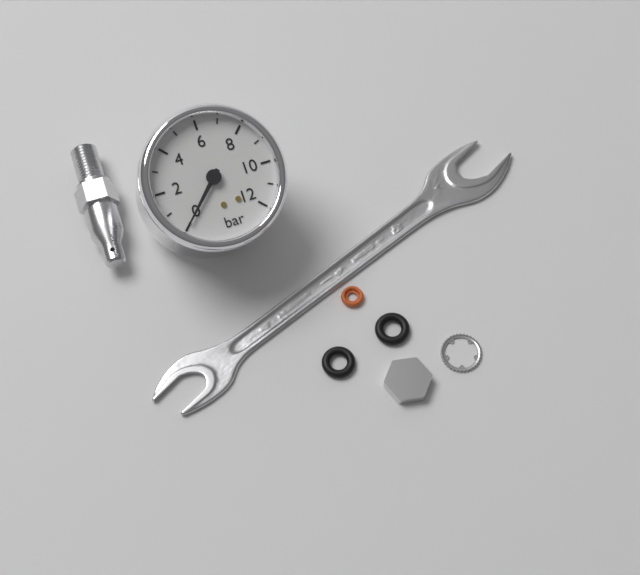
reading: 0 bar
